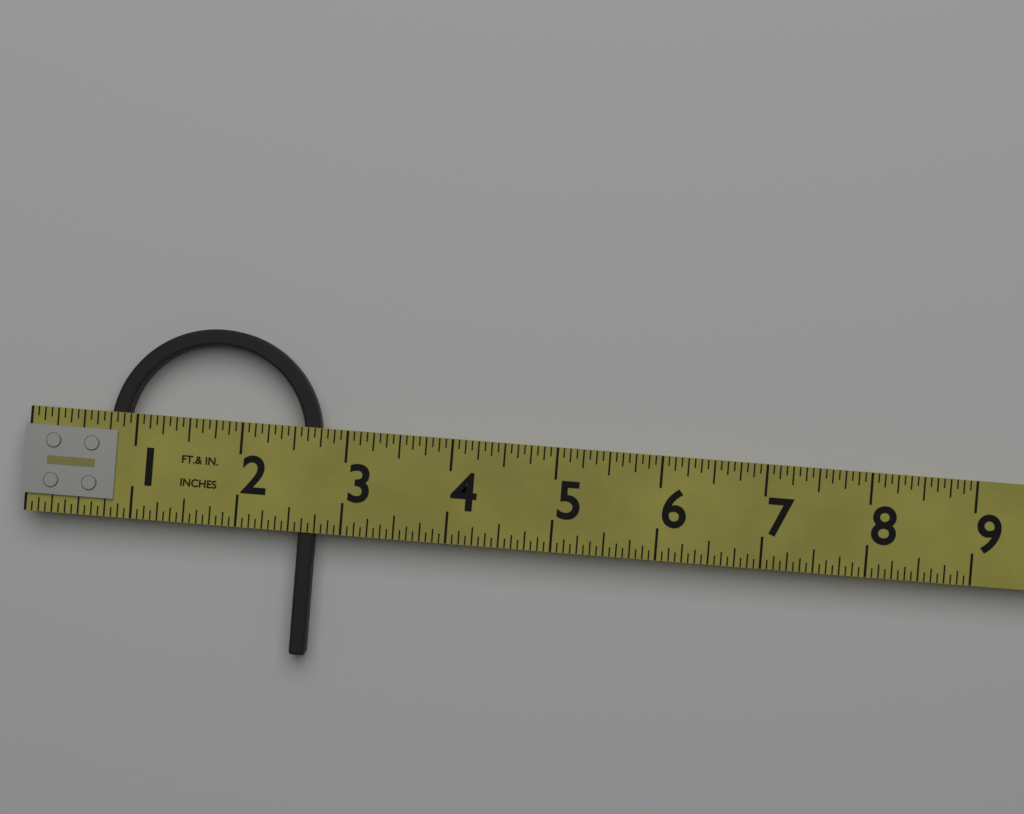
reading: 2.7500 in
